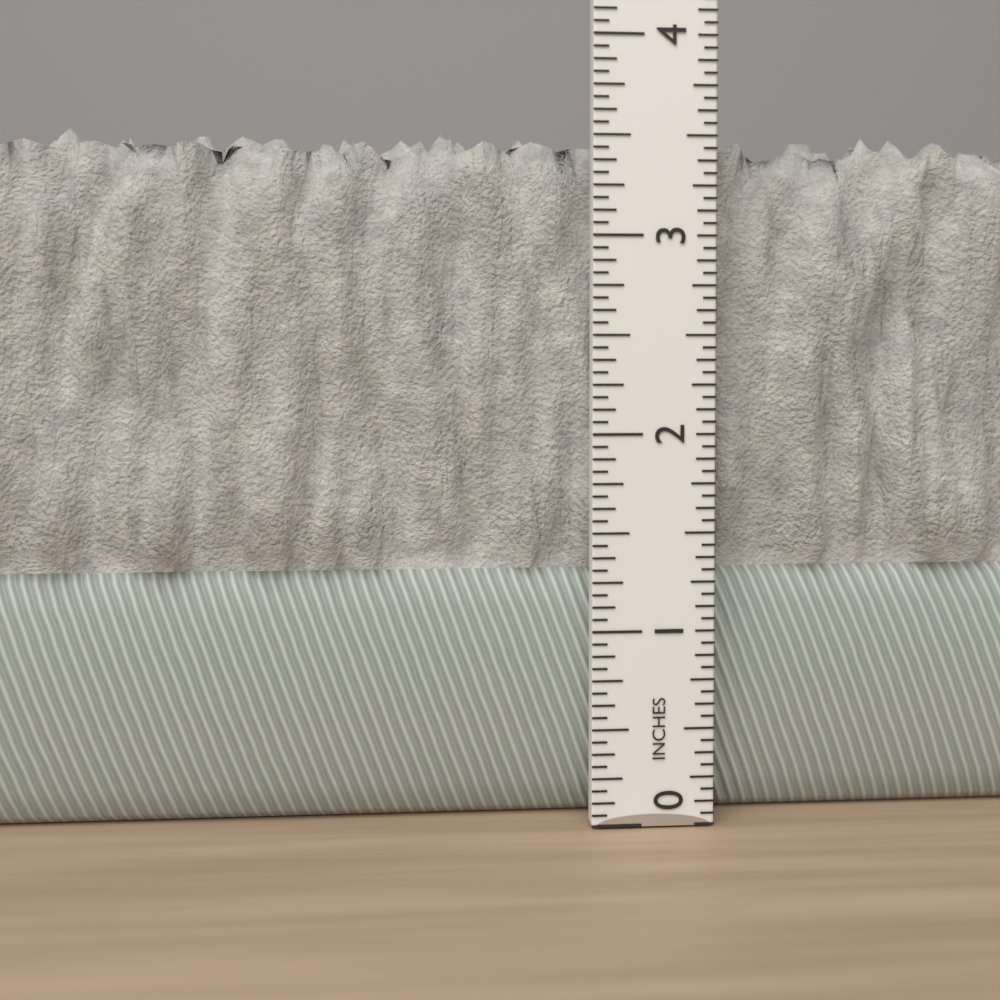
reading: 3.5625 in
